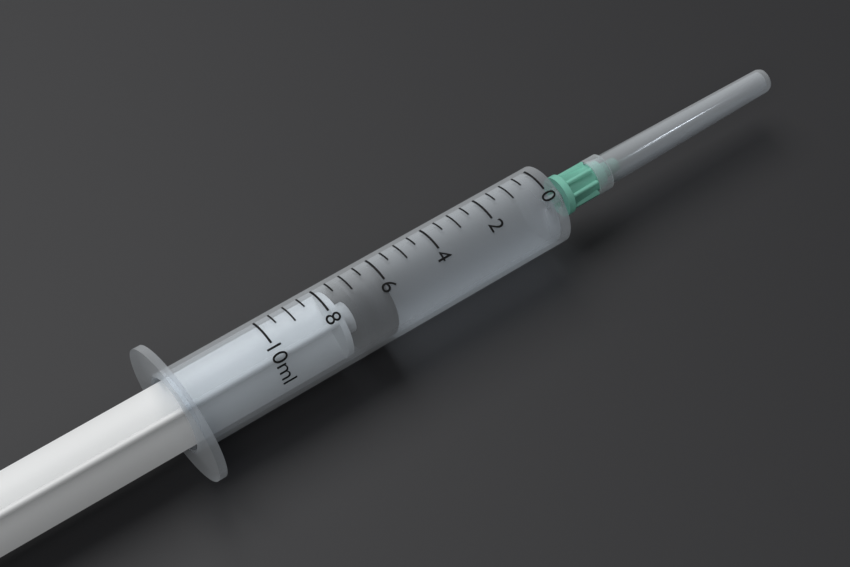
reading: 6.0 ml
